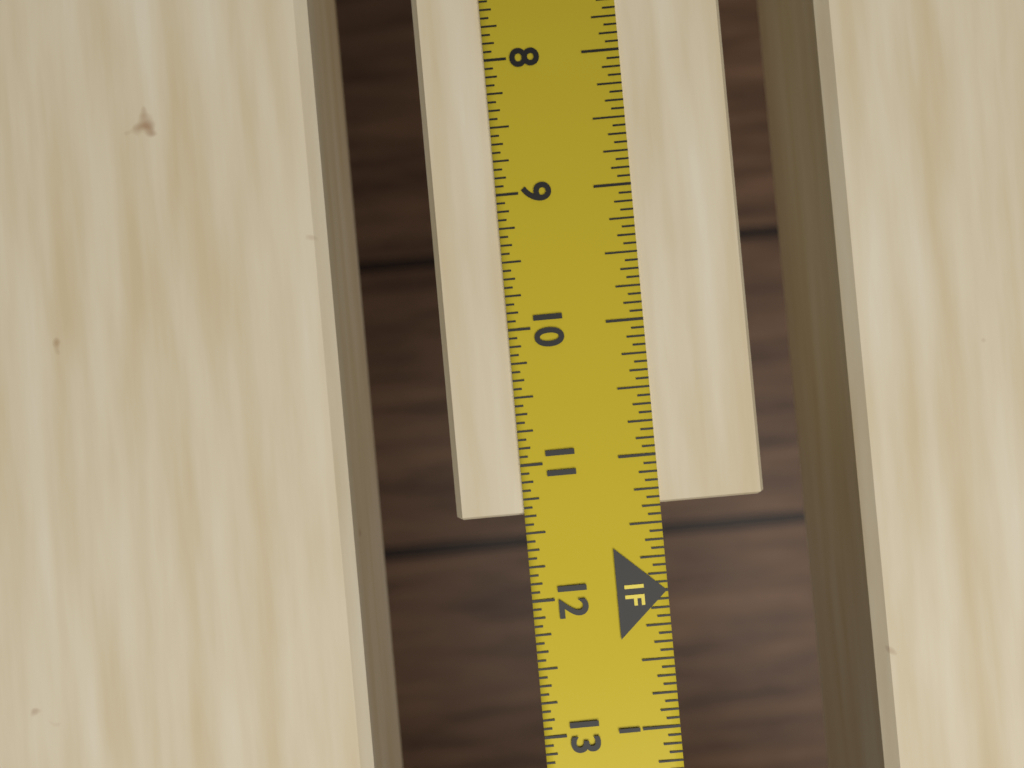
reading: 11.3750 in
